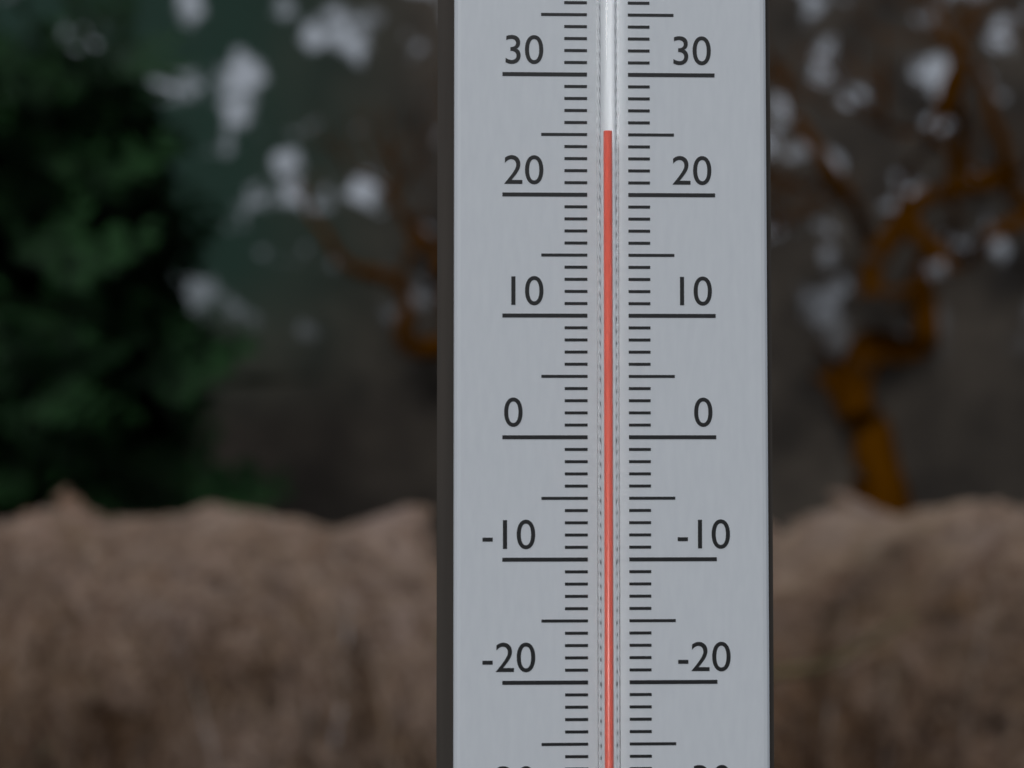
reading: 25 °C
